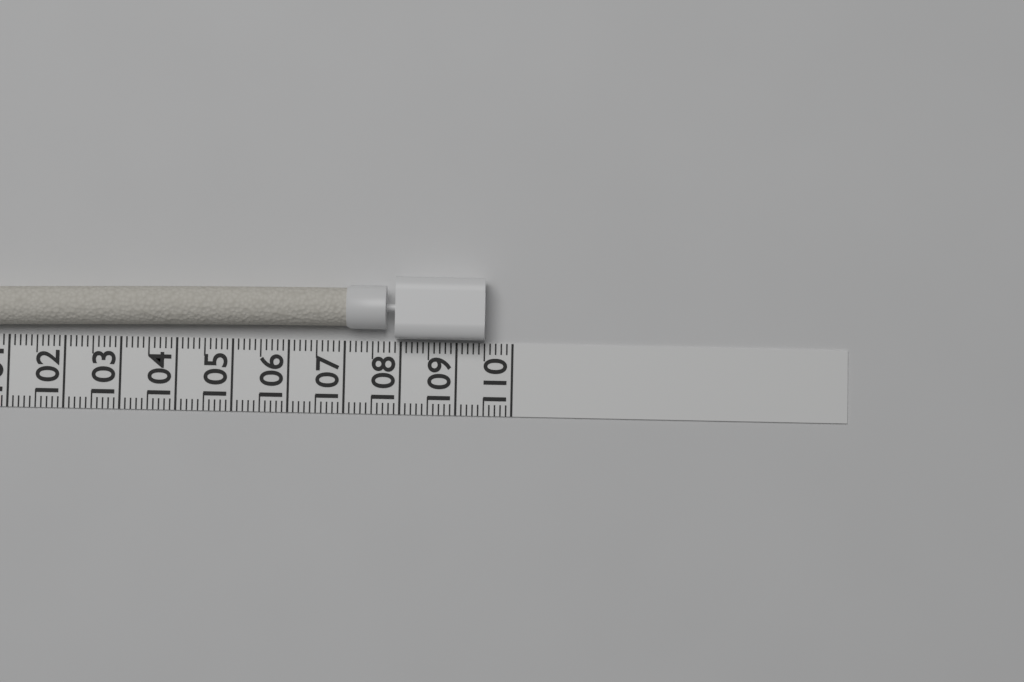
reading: 109.5 (no unit)
